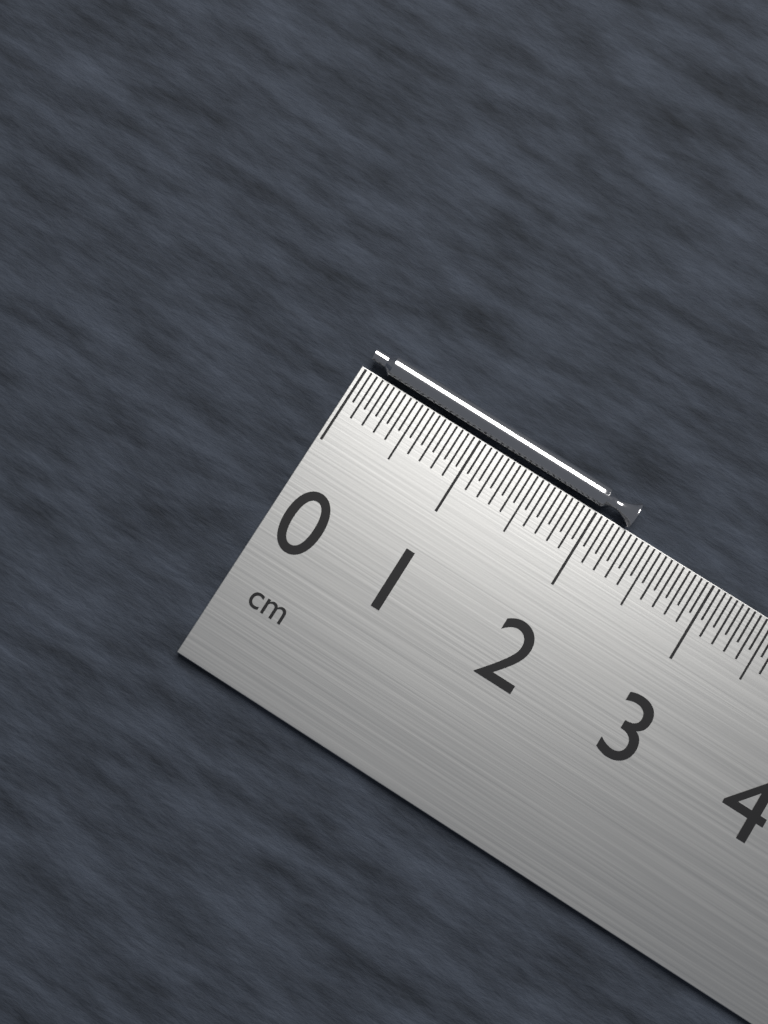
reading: 2.25 cm
